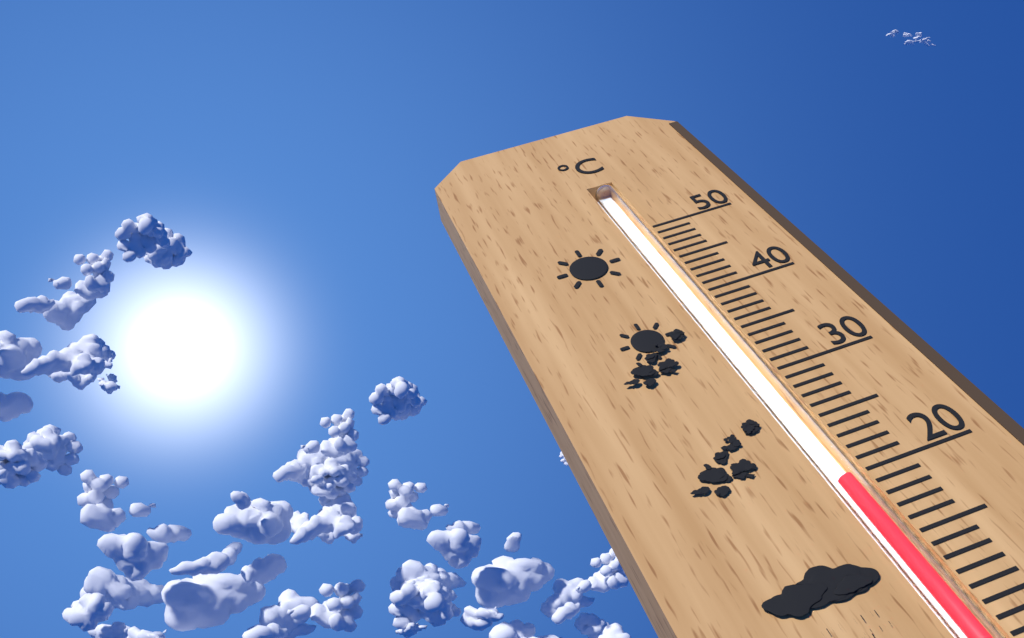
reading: 20 °C
